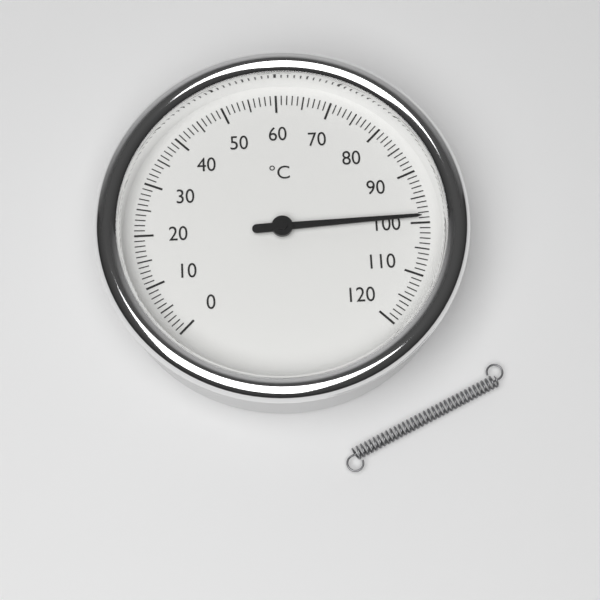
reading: 99 °C
